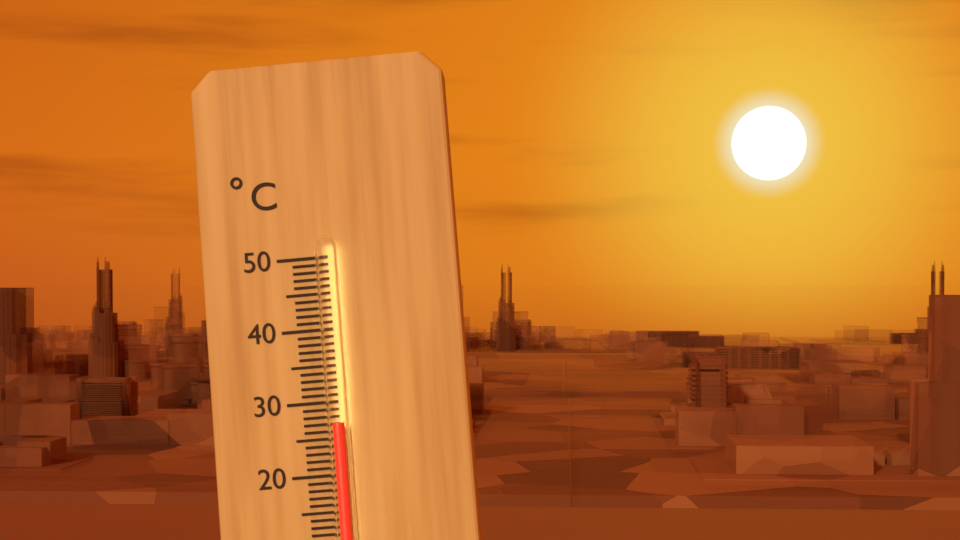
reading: 27 °C
